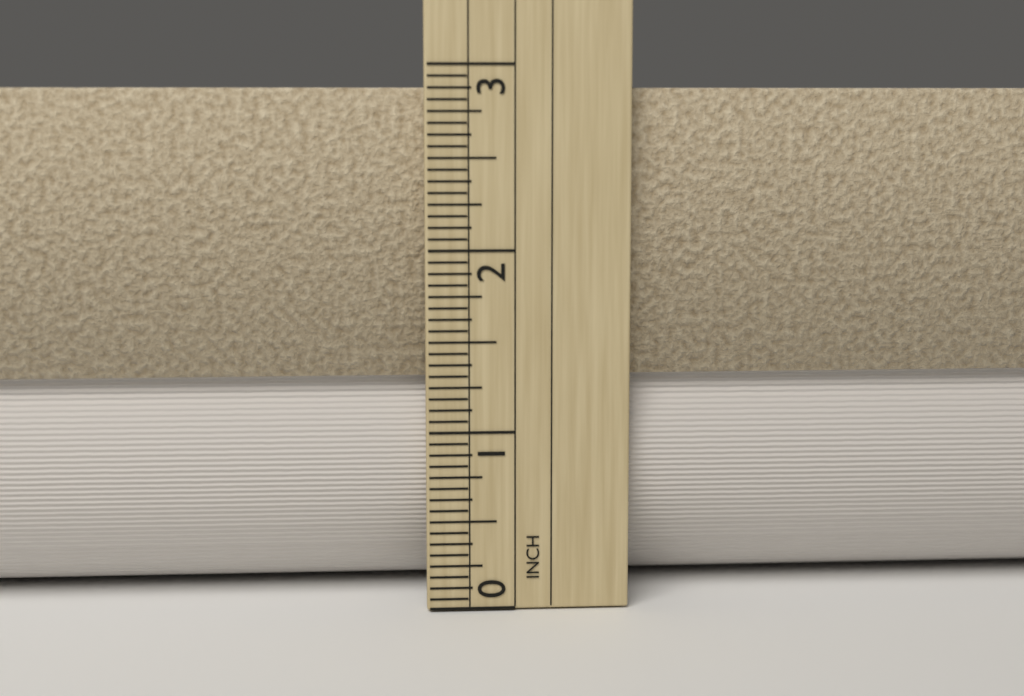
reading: 2.8750 in
